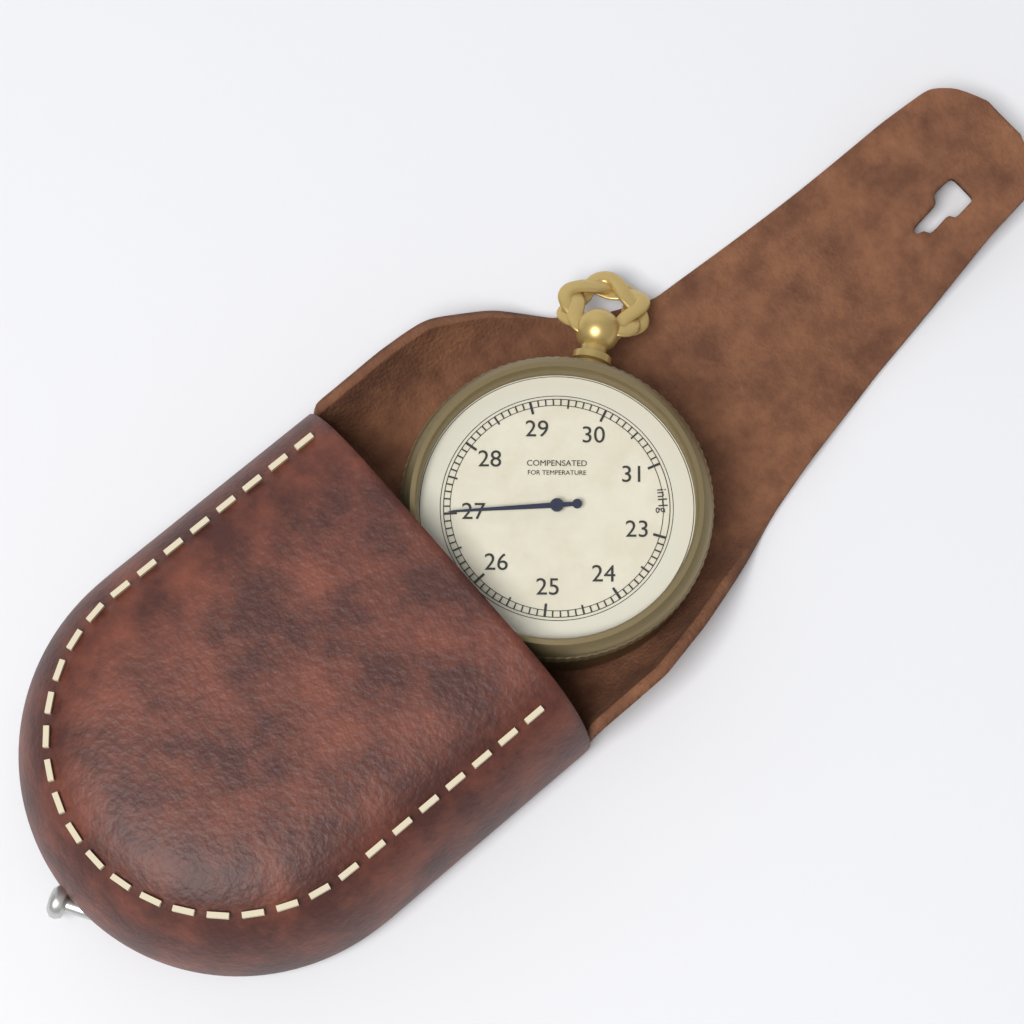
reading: 27.0 inHg
